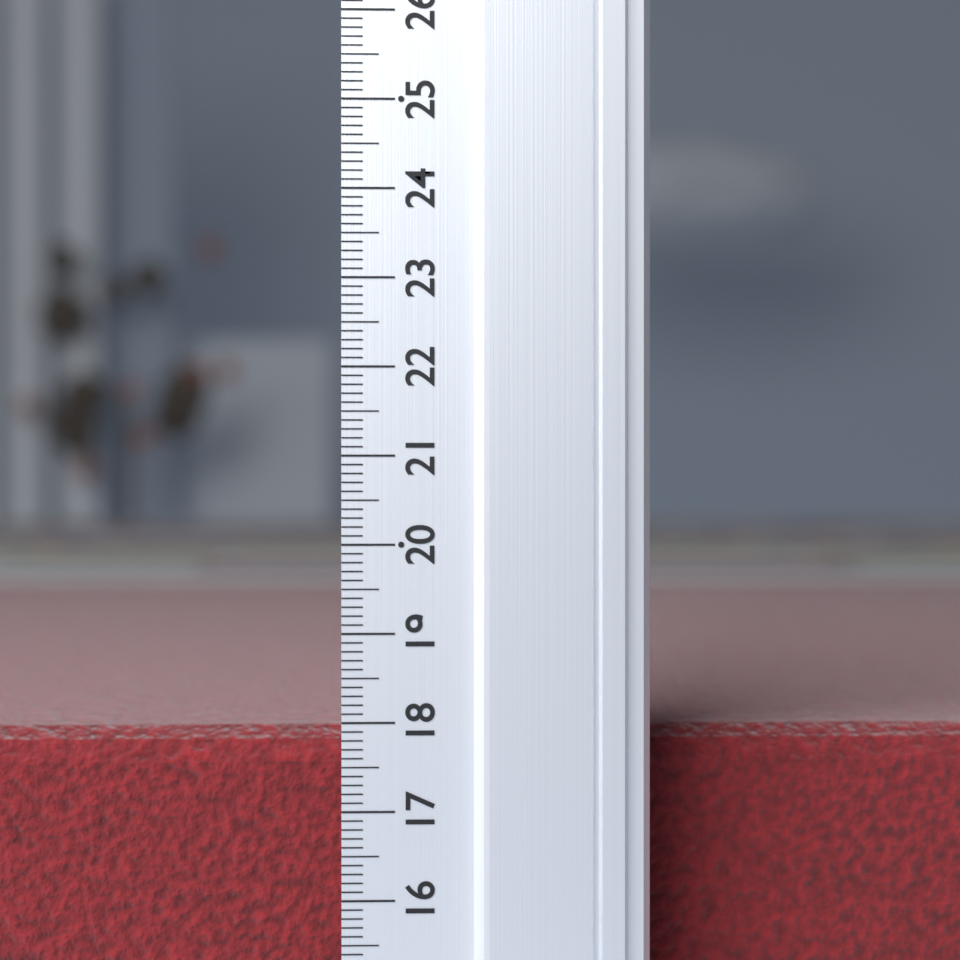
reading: 17.8 (no unit)
